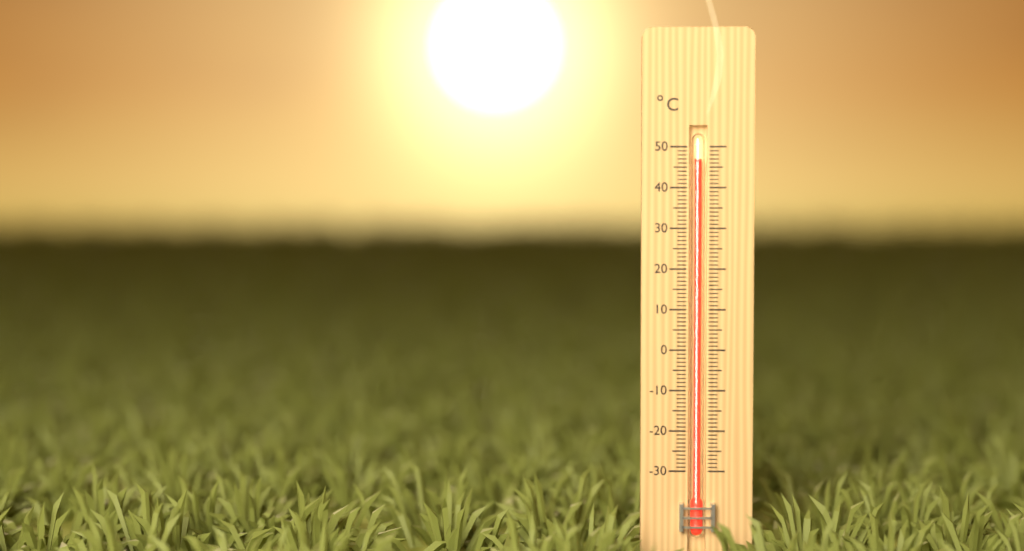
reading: 47 °C
